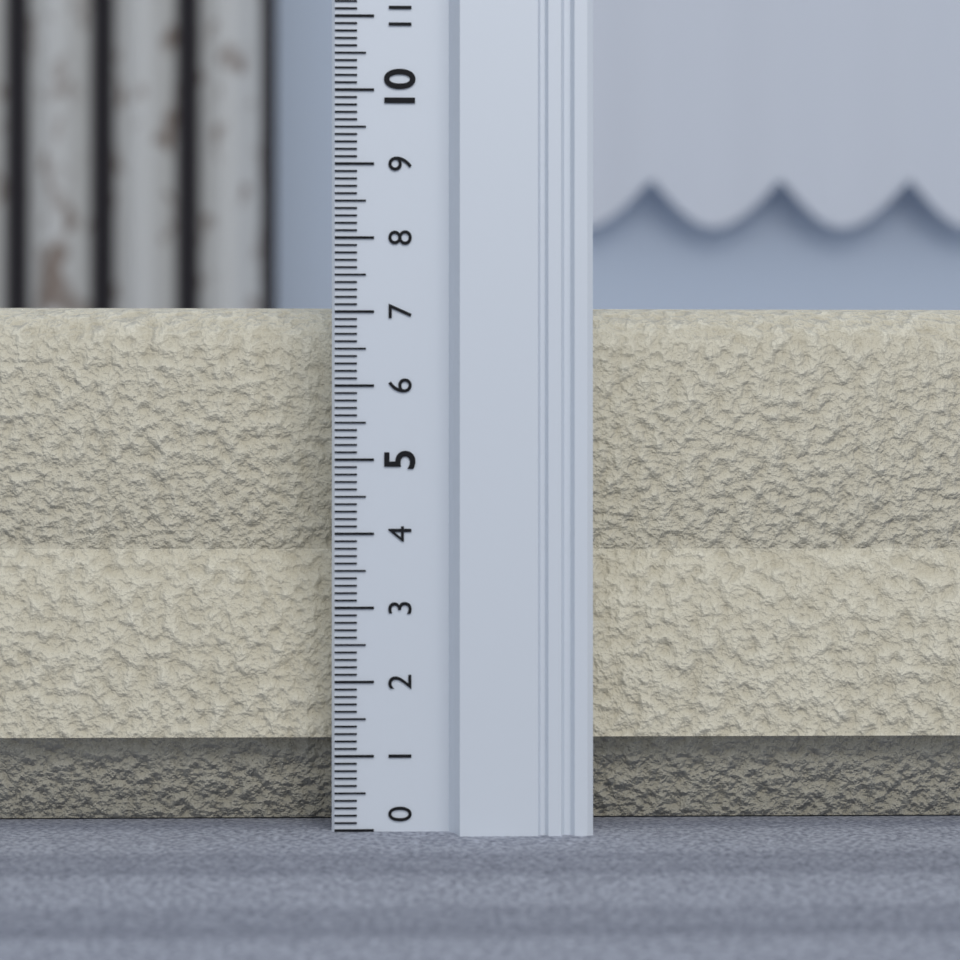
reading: 7.2 (no unit)
